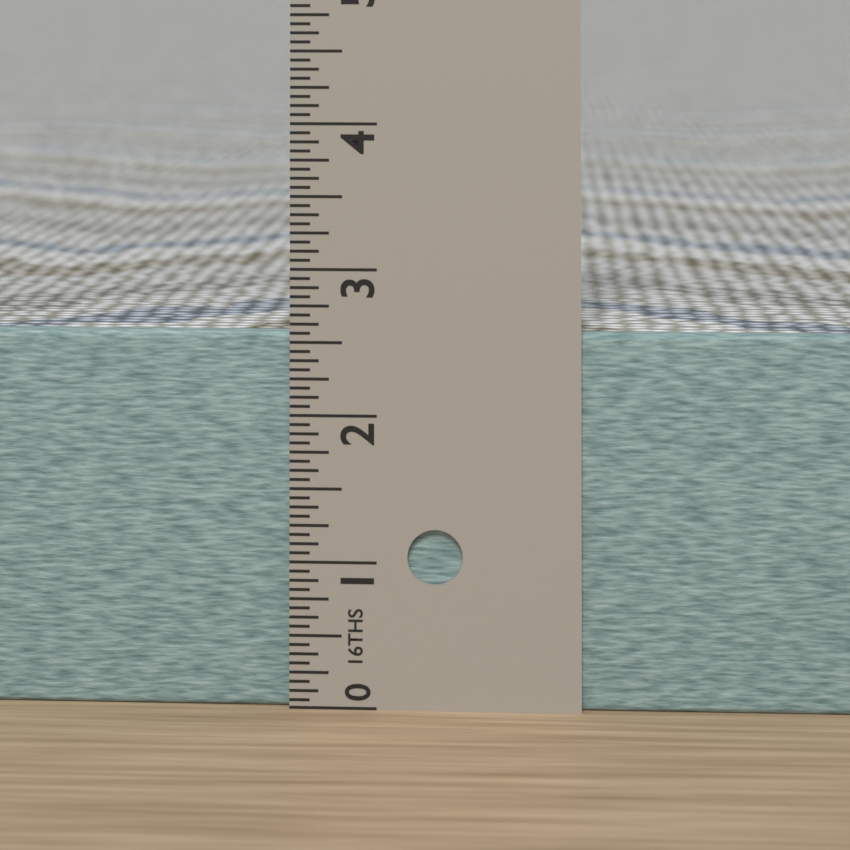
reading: 2.5625 in
